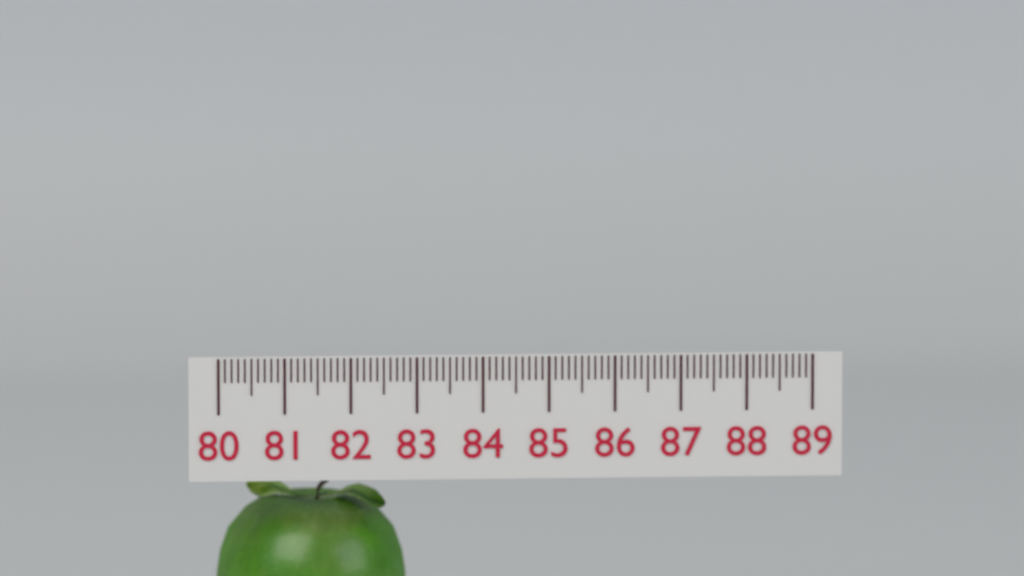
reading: 82.9 (no unit)
